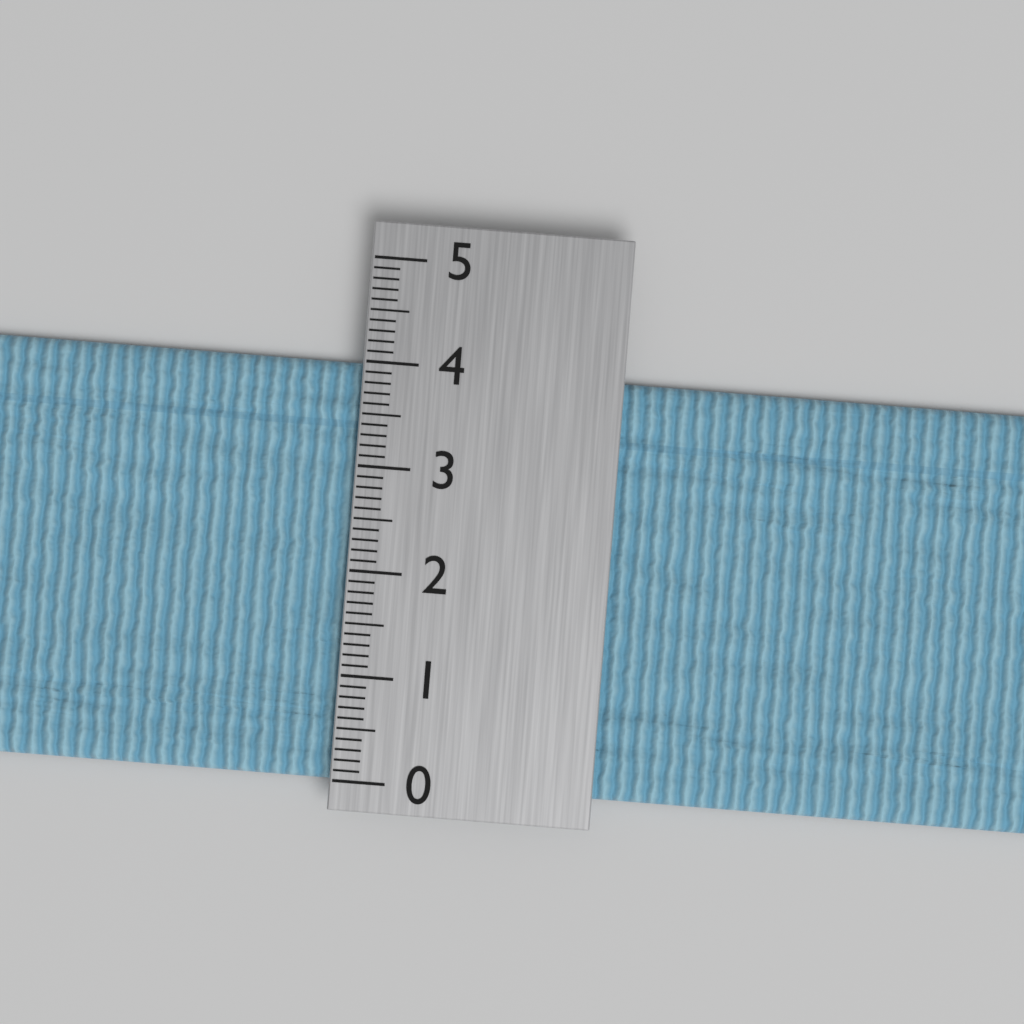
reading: 4.0 (no unit)
